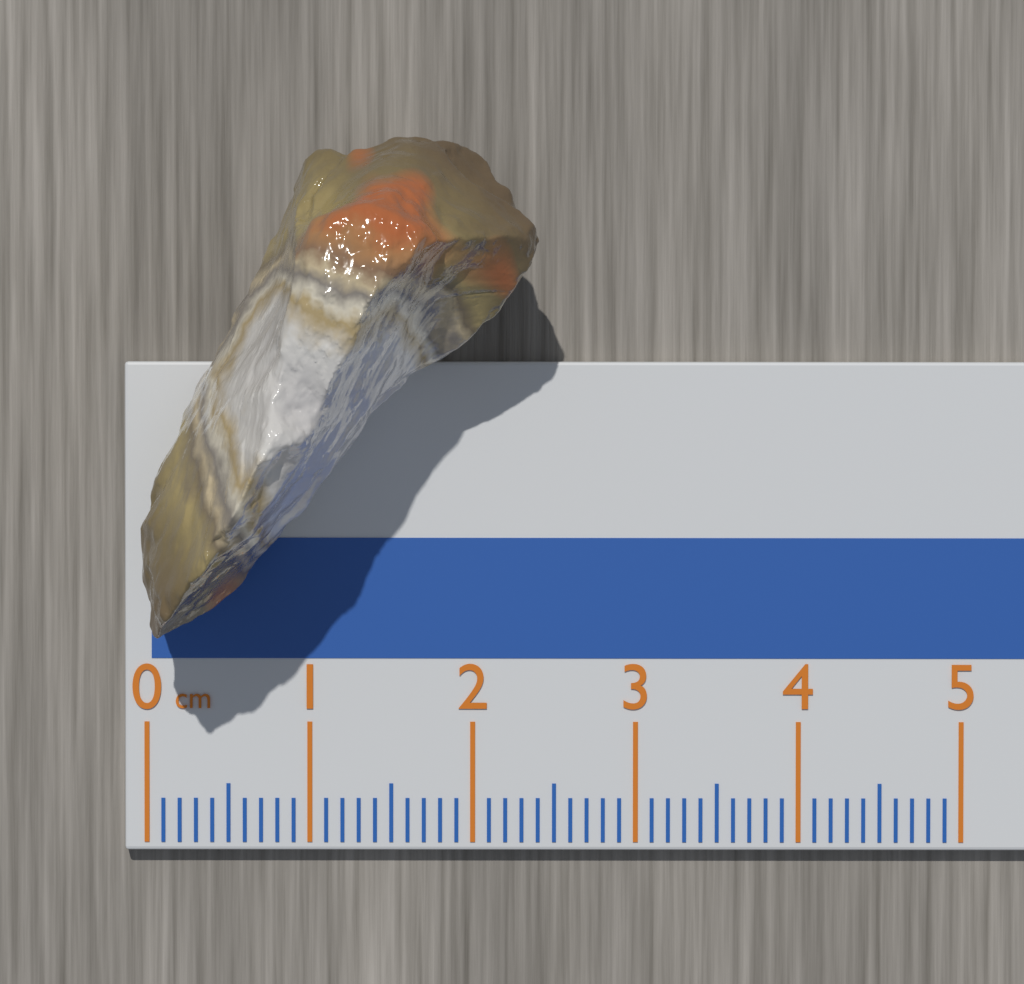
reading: 2.4 cm
